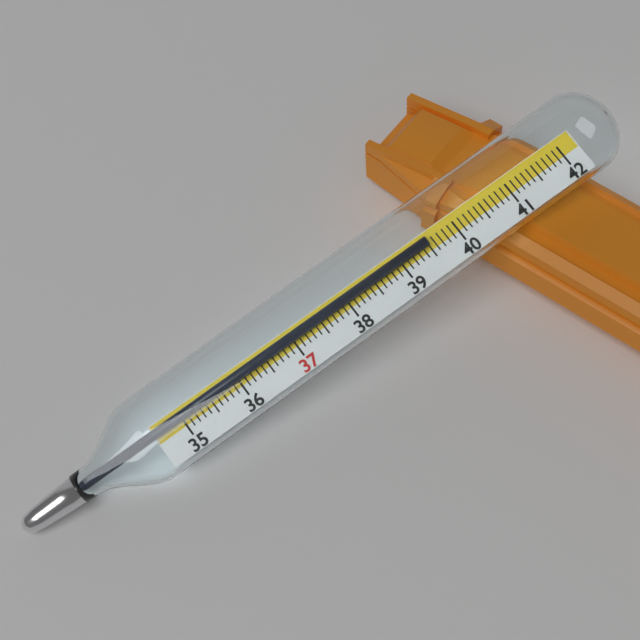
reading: 39.5 (no unit)
